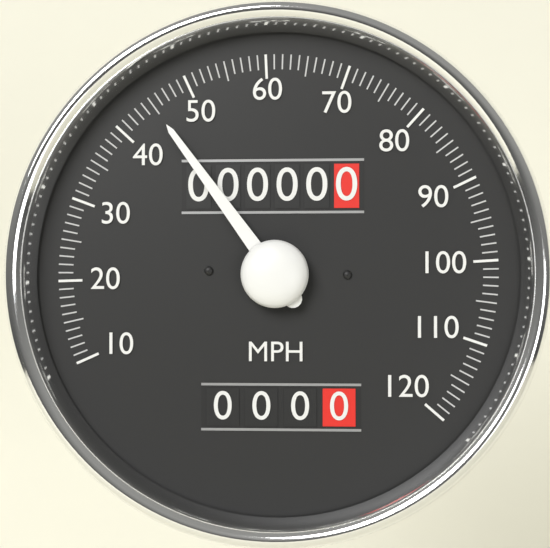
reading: 45 MPH
